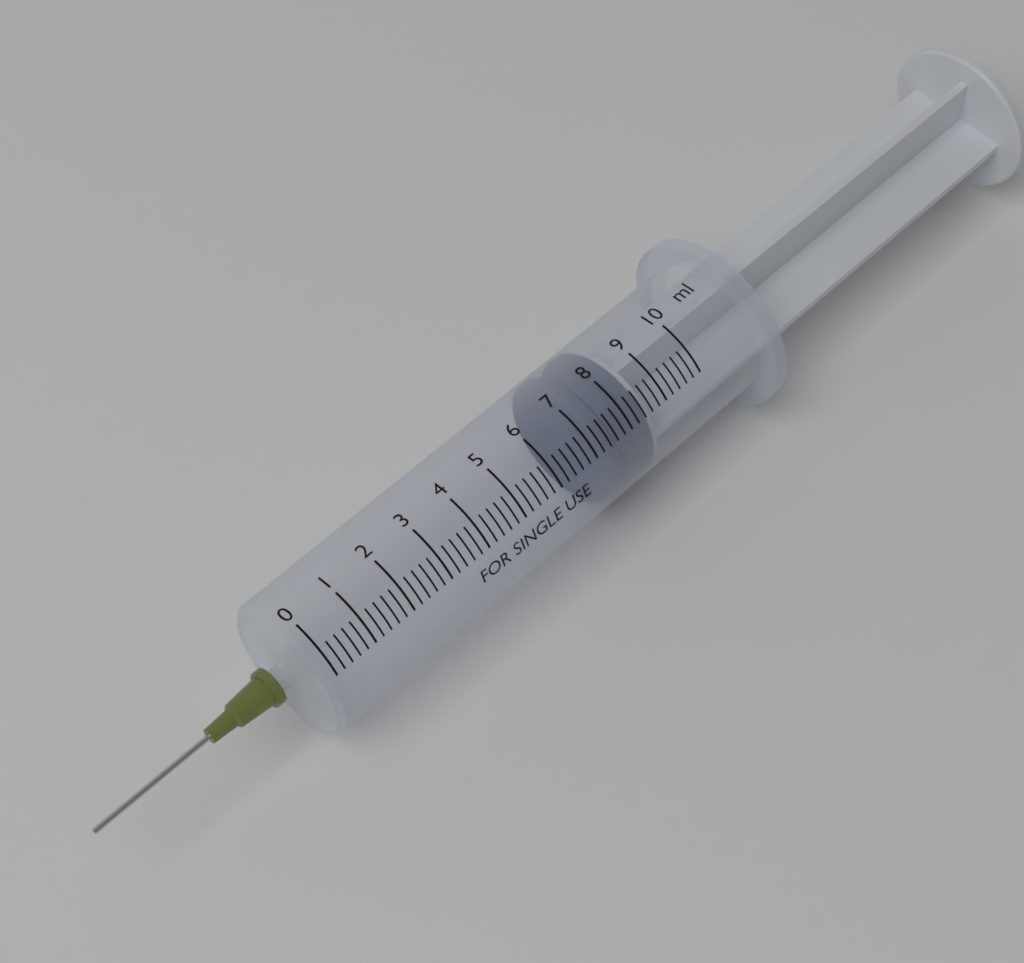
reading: 7.2 ml
